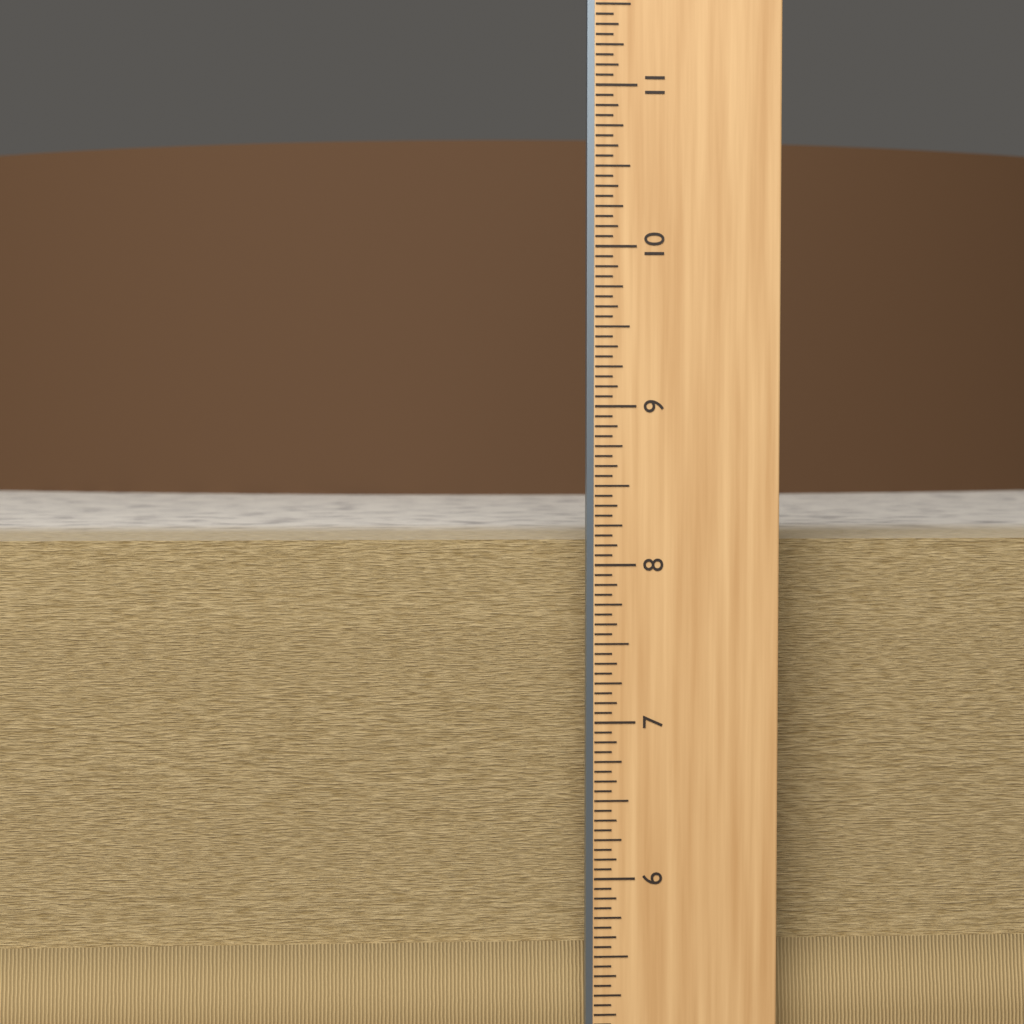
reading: 8.1250 in
